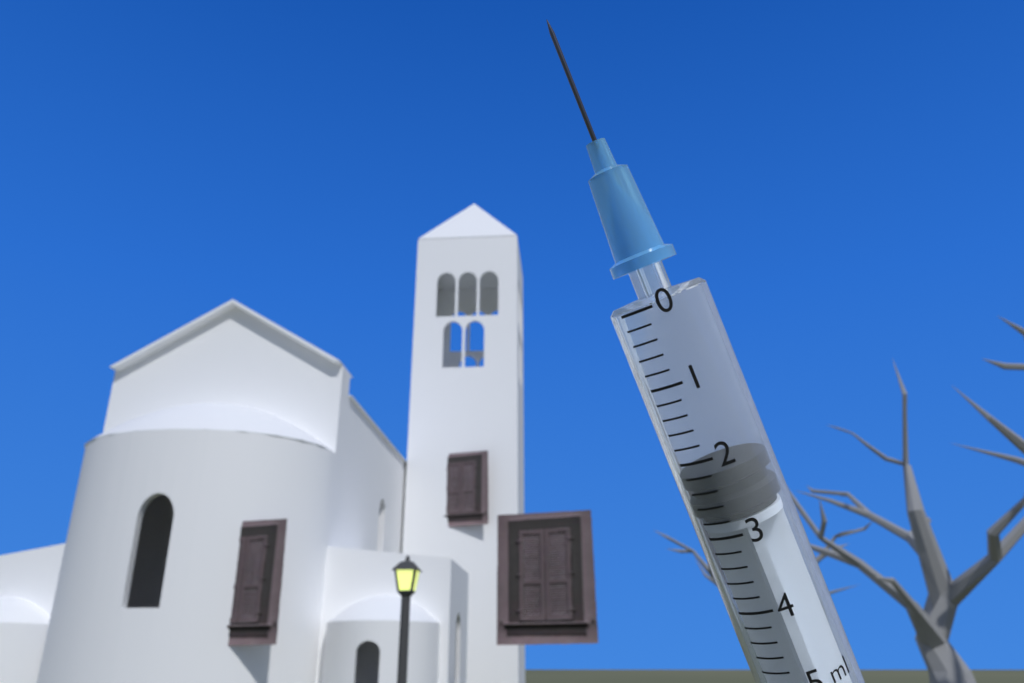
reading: 2.2 ml
